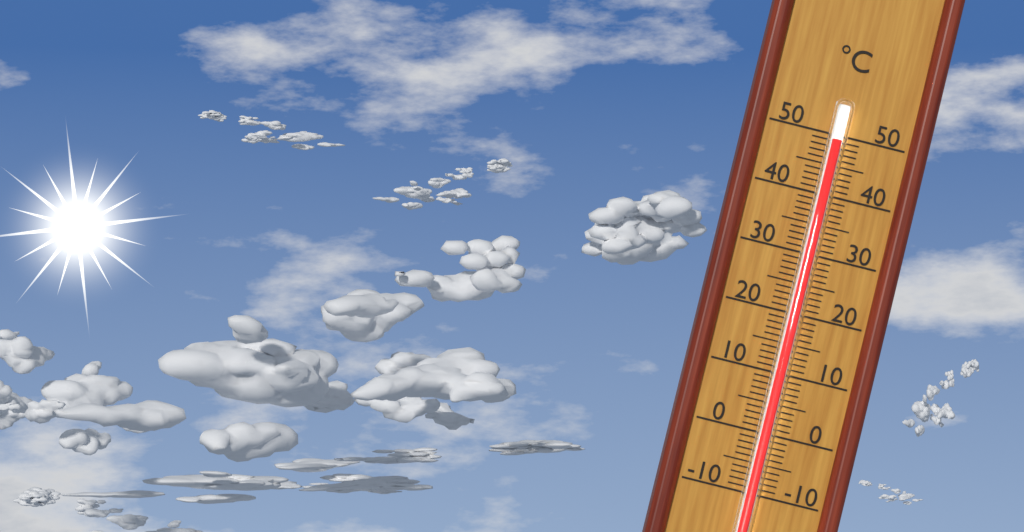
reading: 49 °C
